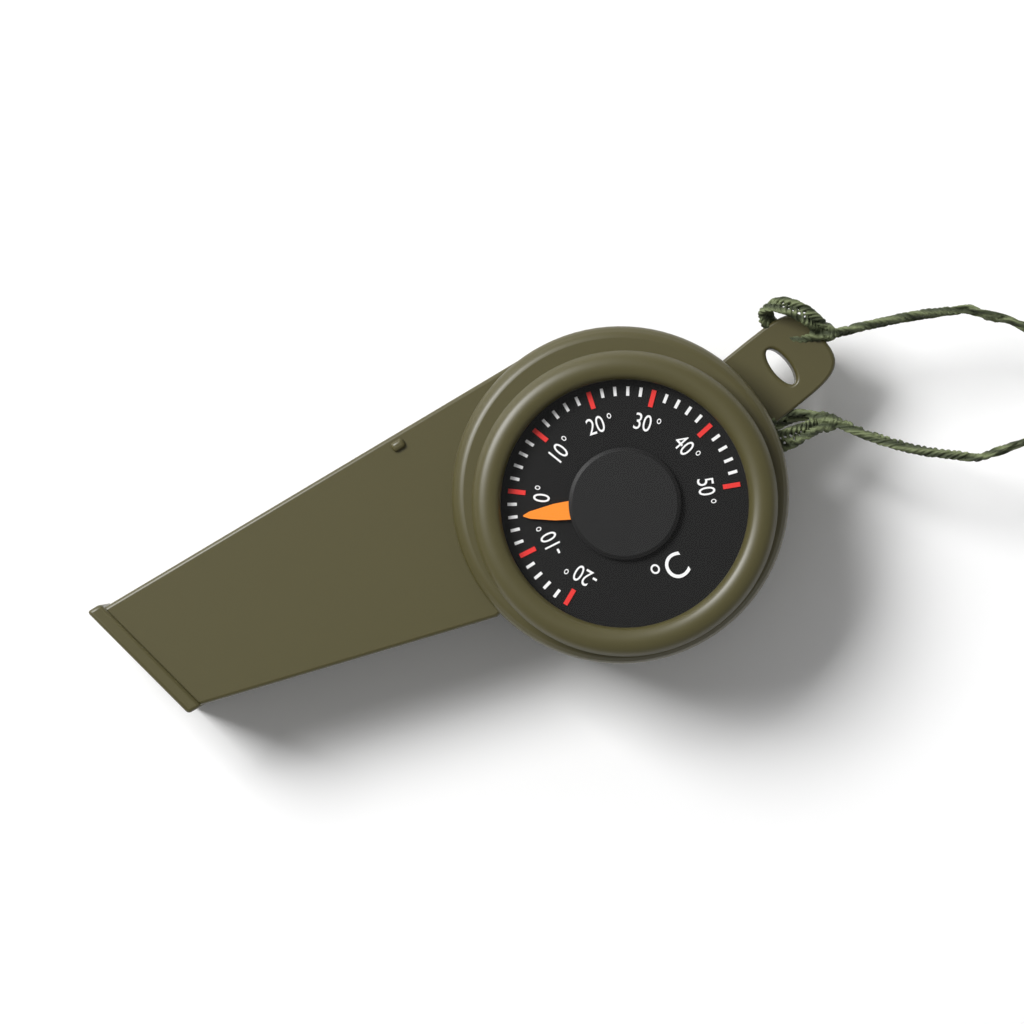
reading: -4 °C
